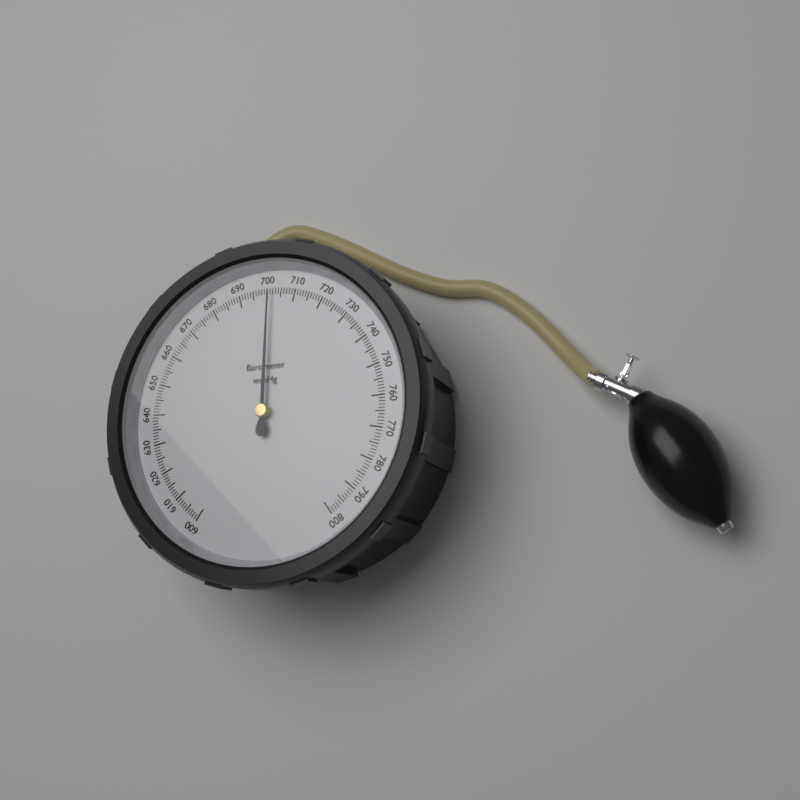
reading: 701 mmHg
